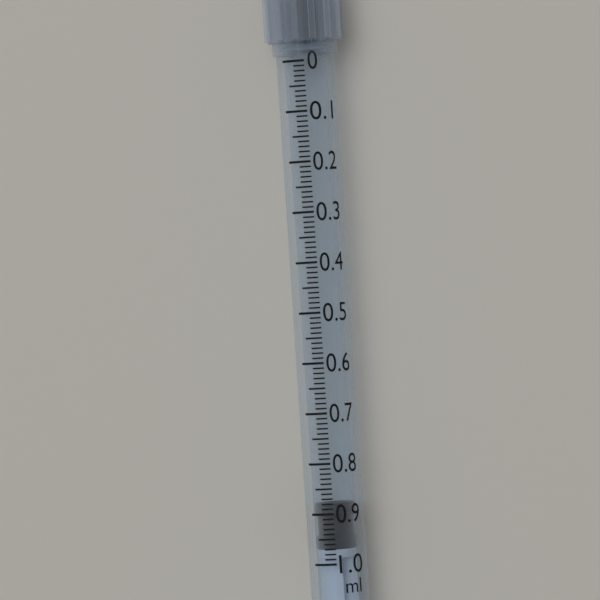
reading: 0.88 ml
